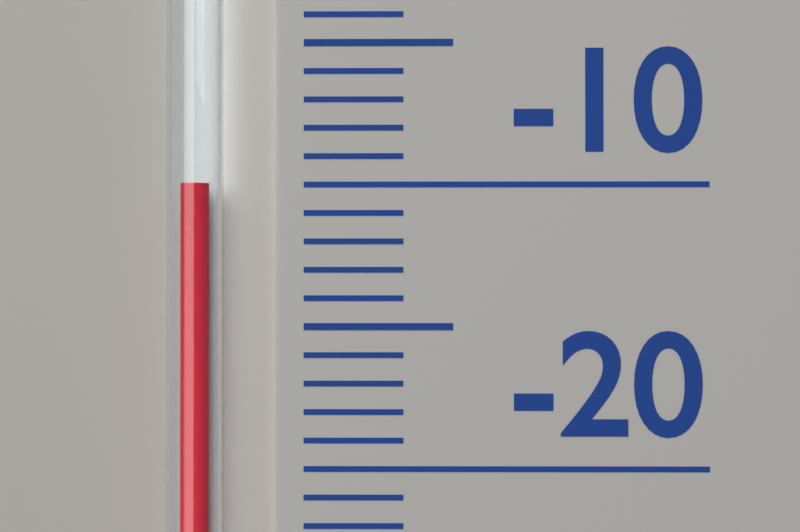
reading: -10 (no unit)
